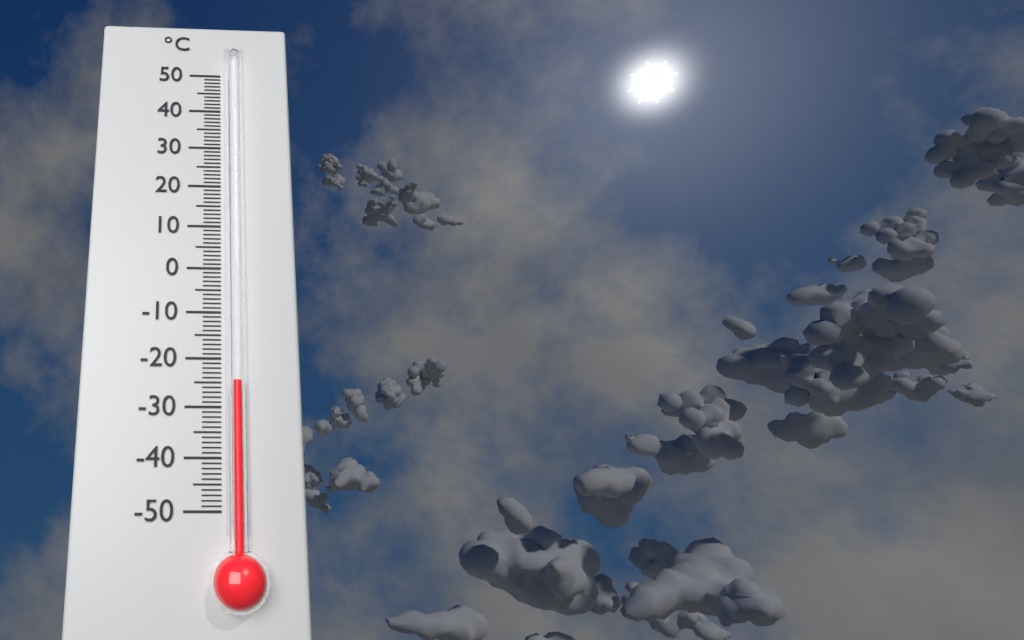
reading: -25 °C
